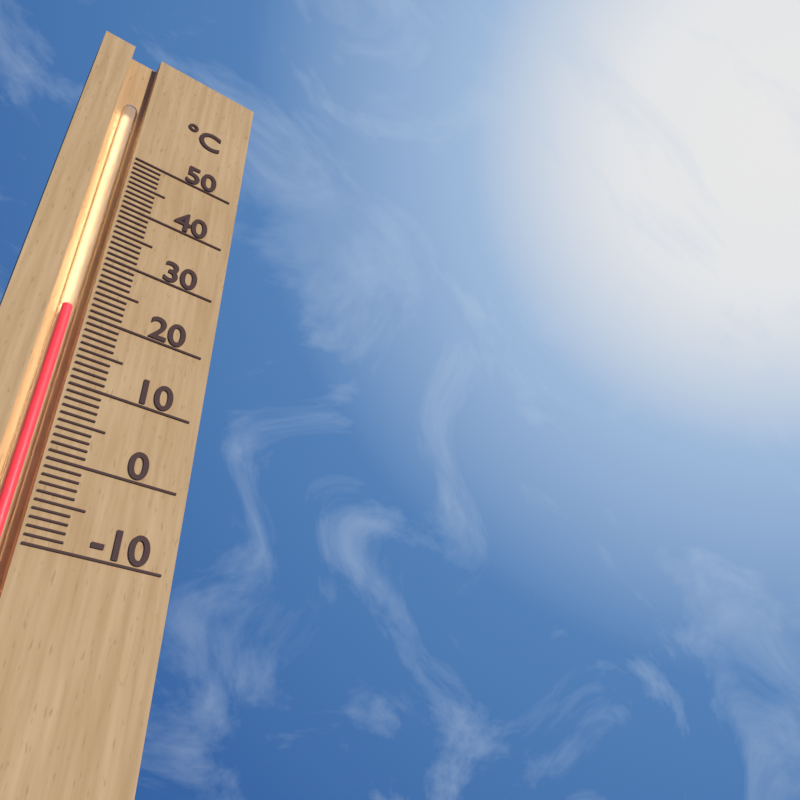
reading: 21 °C
